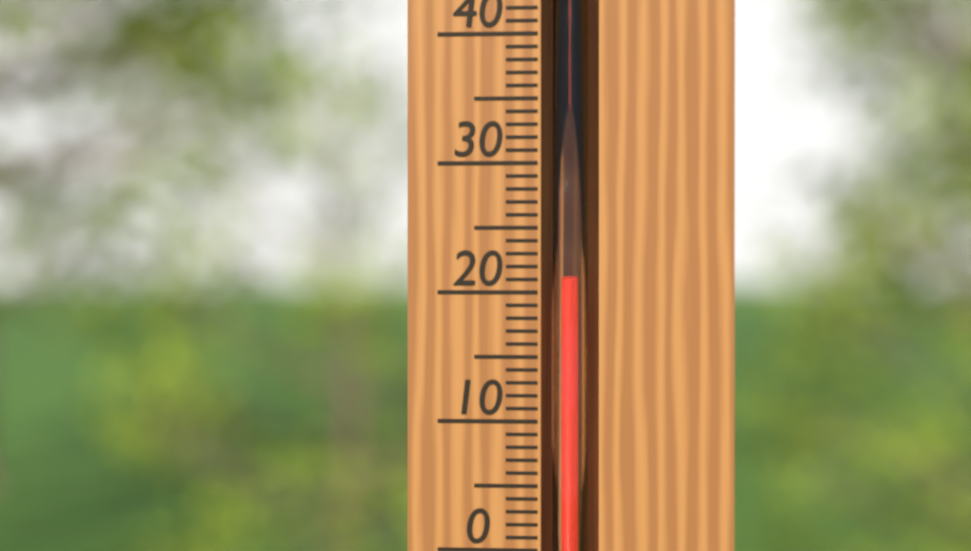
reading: 21 °C
